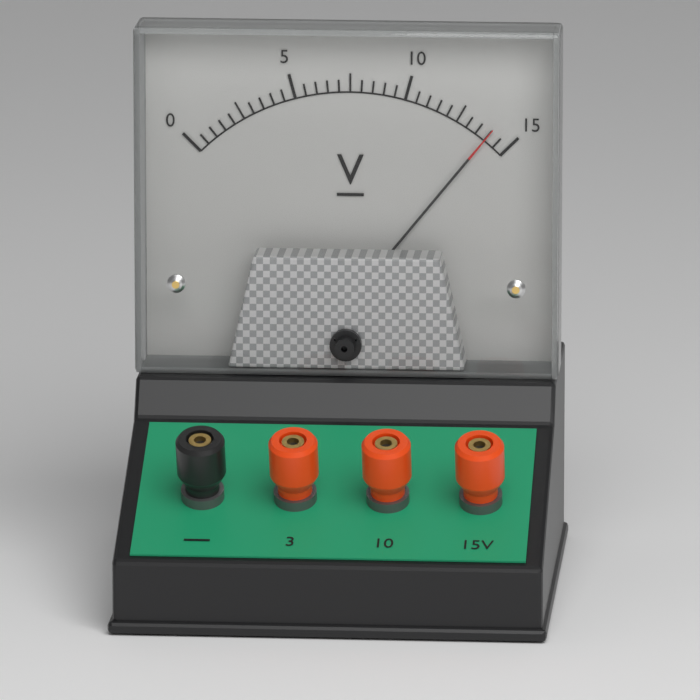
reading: 14.0 V
